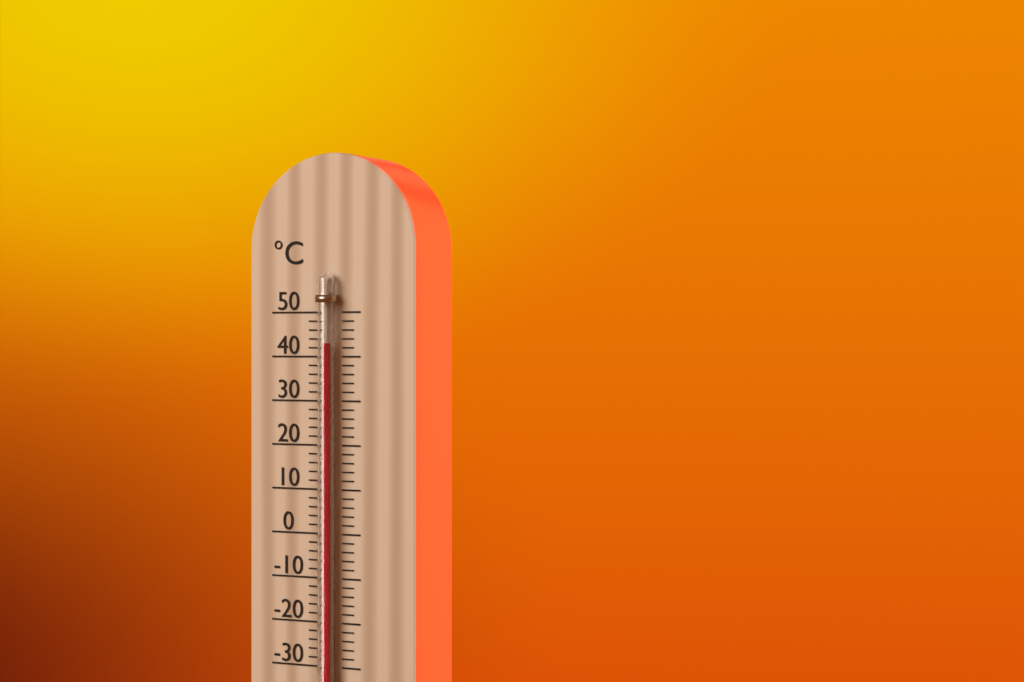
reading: 43 °C
